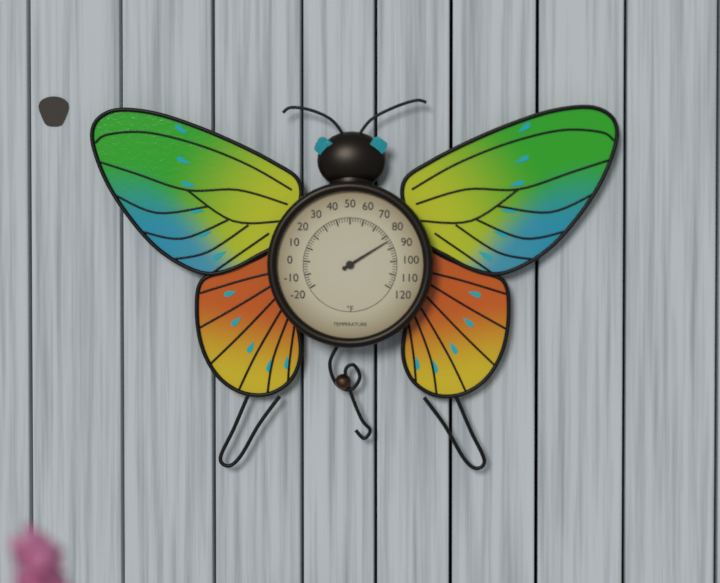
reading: 84 °F
